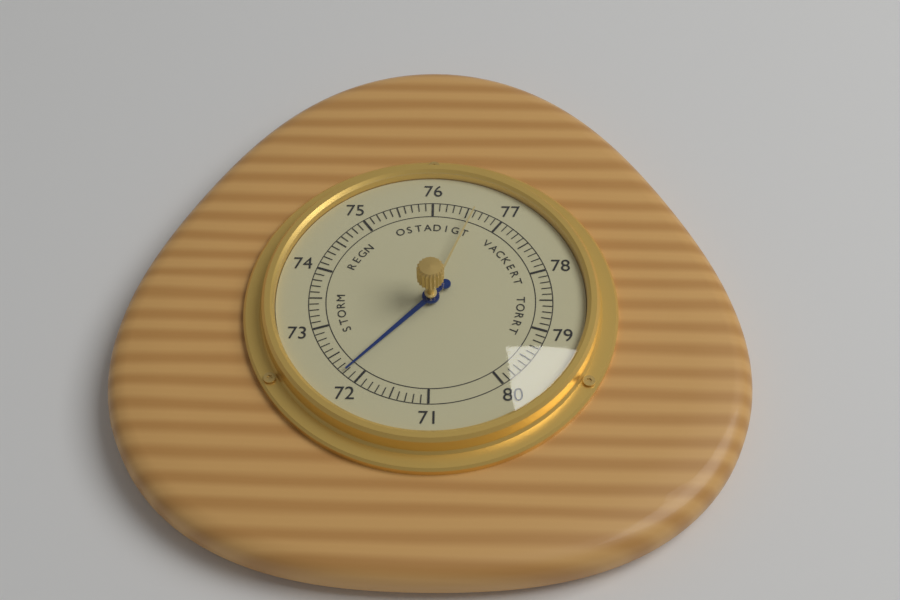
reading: 72.2 (no unit)
